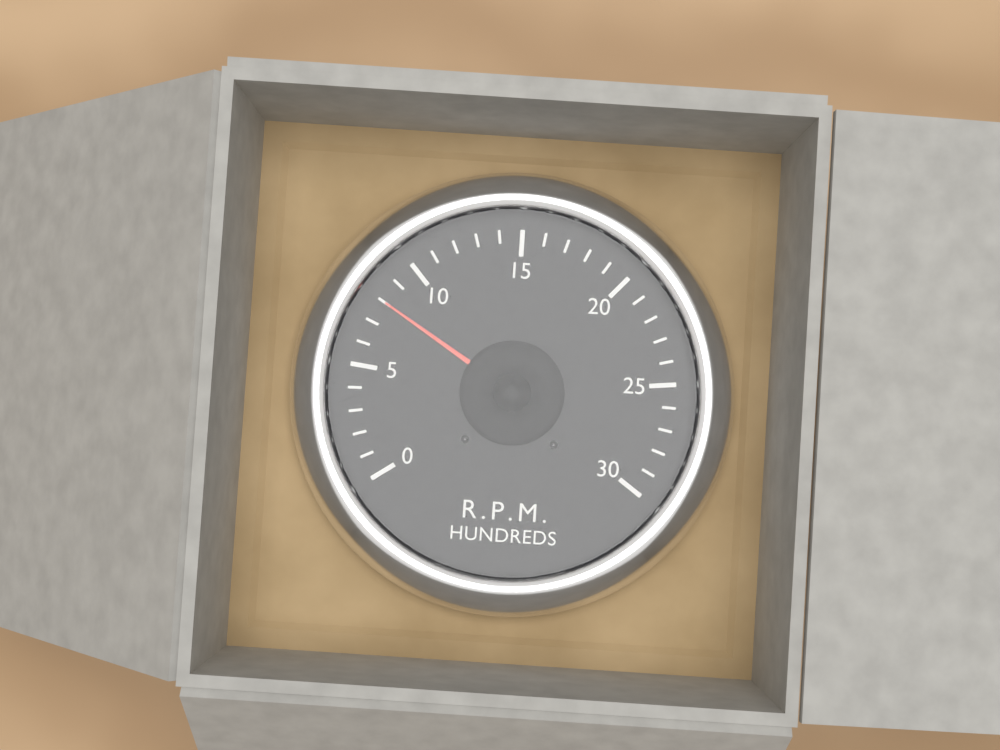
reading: 8 RPM x100
